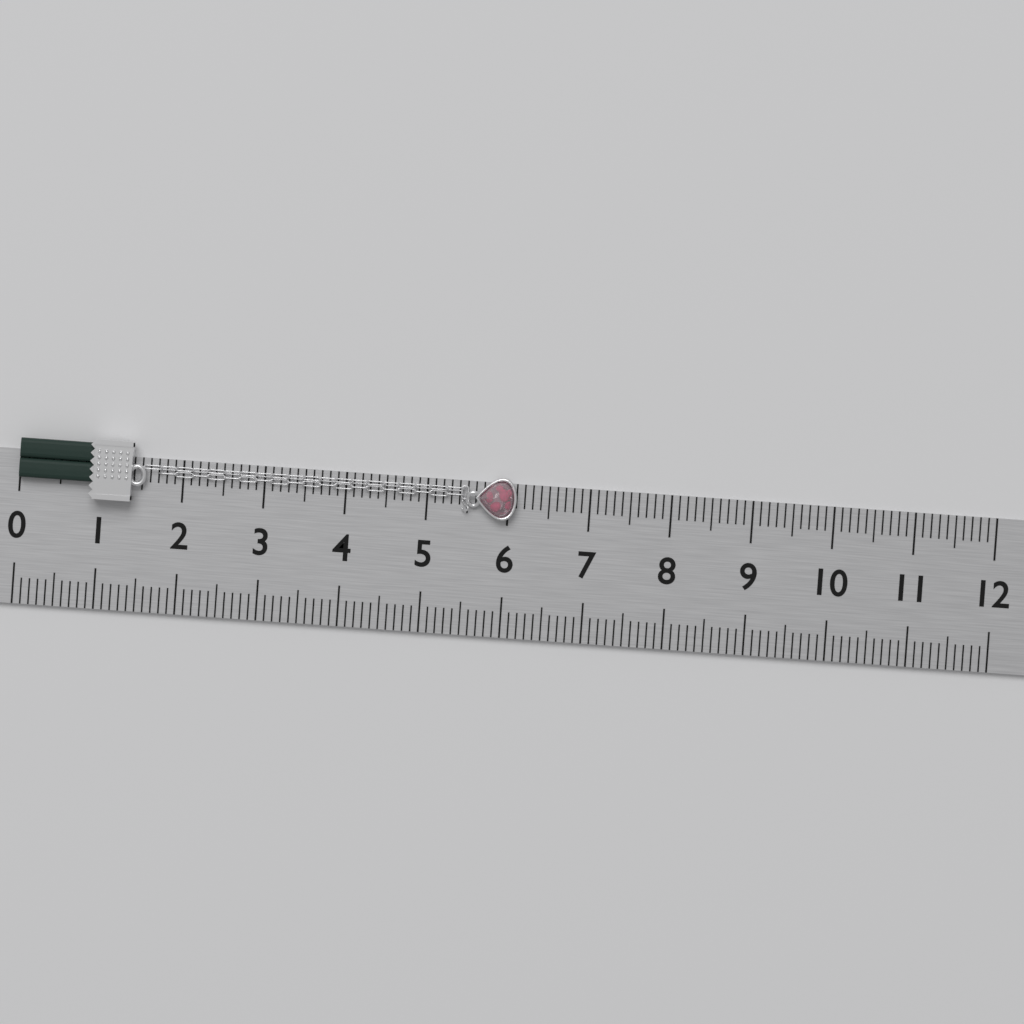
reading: 6.1 (no unit)
